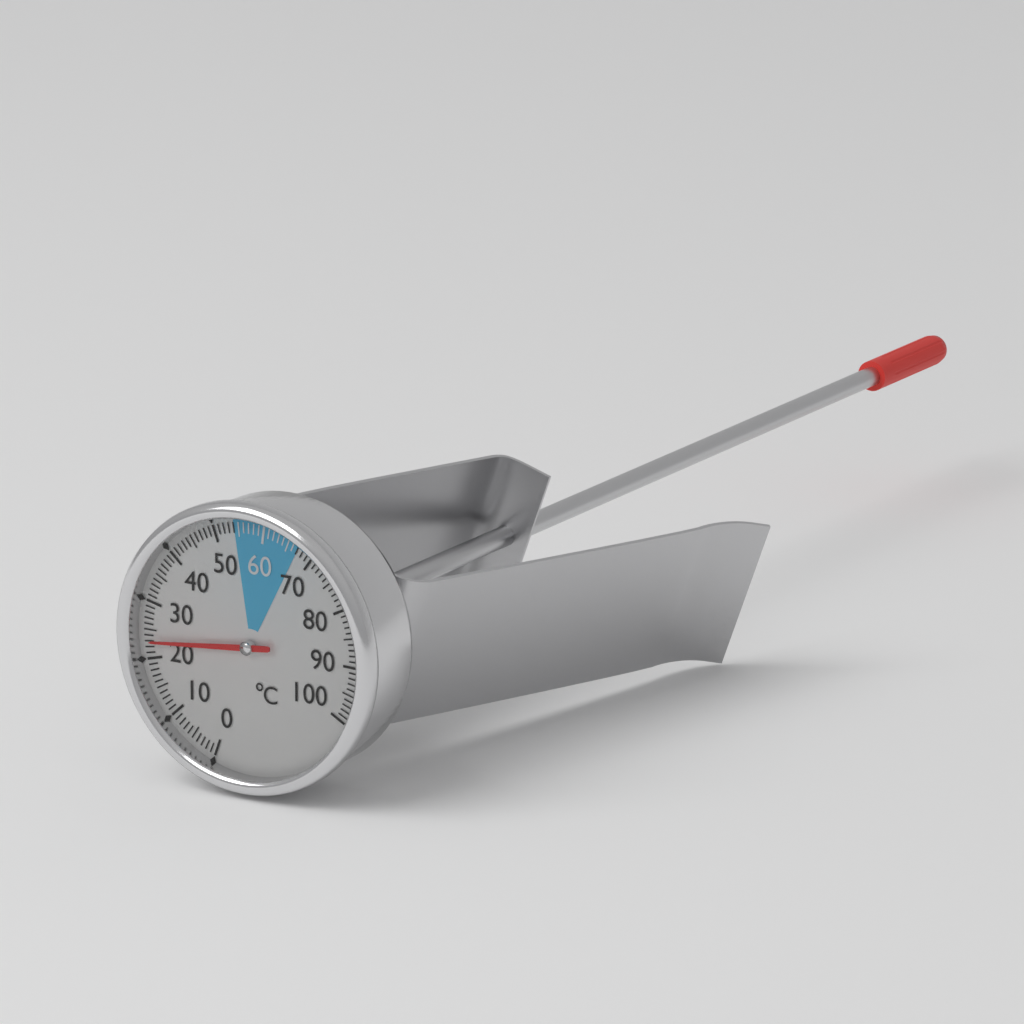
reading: 23 °C
